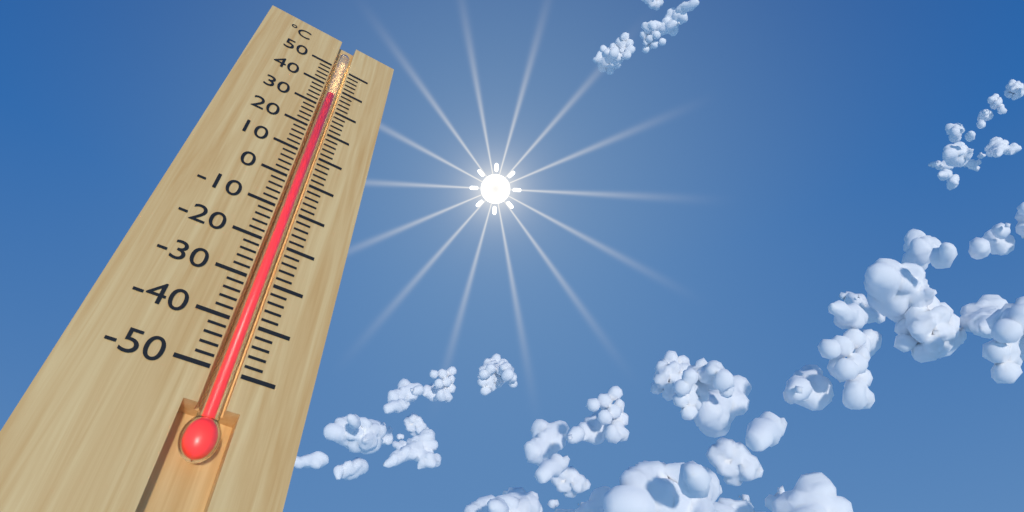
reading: 36 °C
